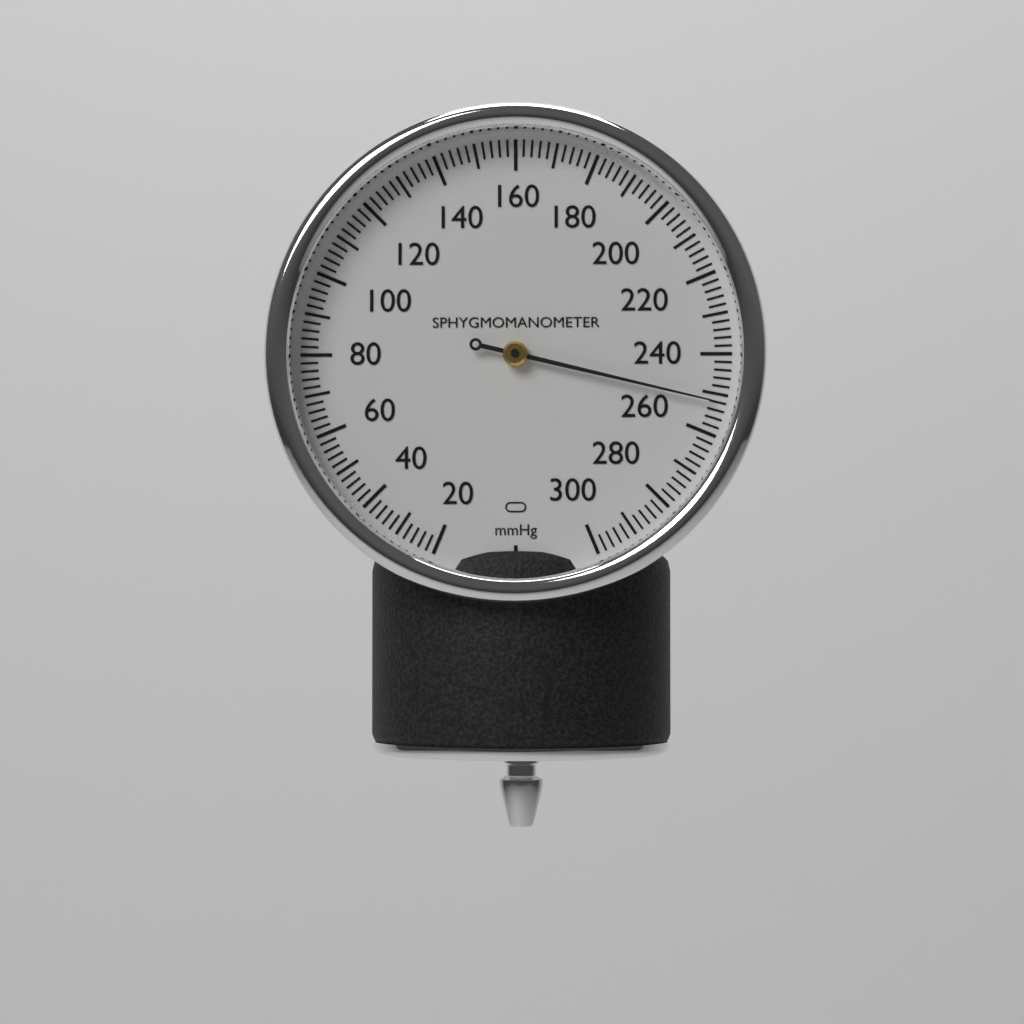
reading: 252 mmHg
